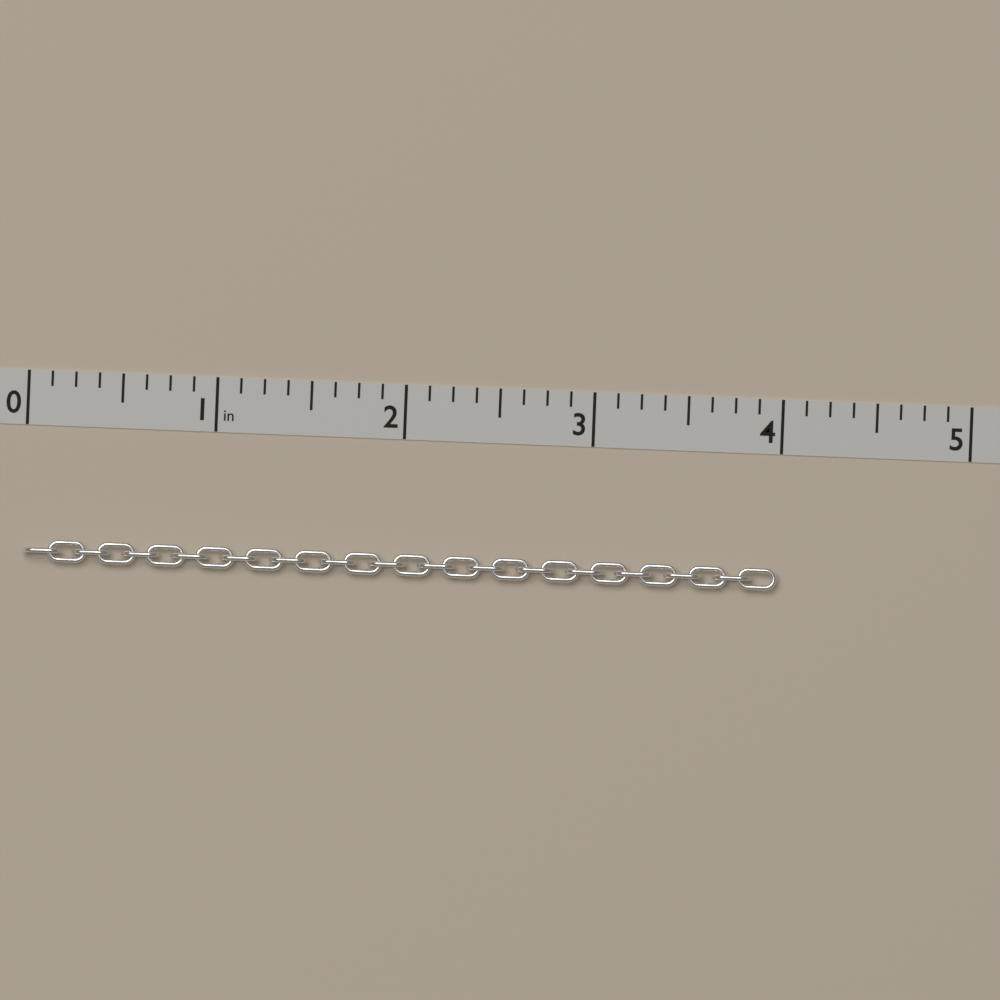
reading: 4.000 in
